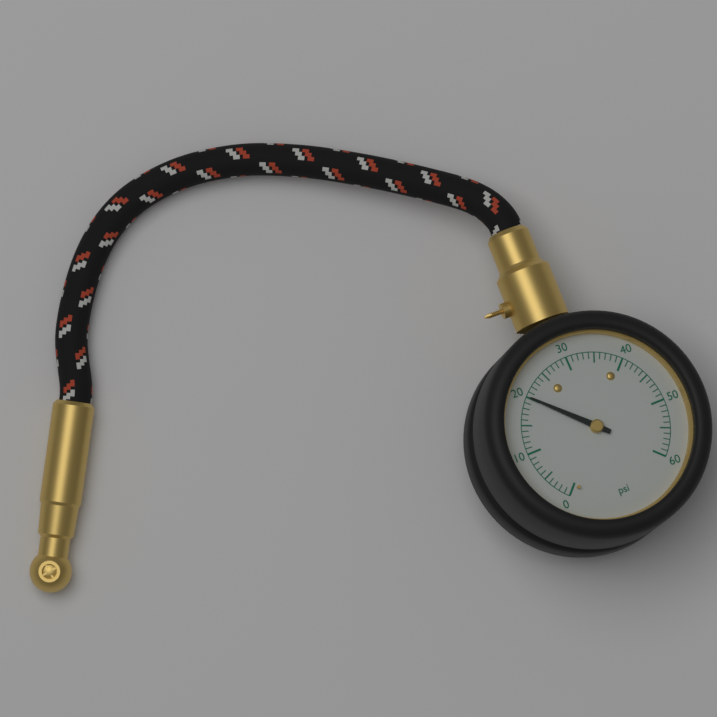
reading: 20 psi
